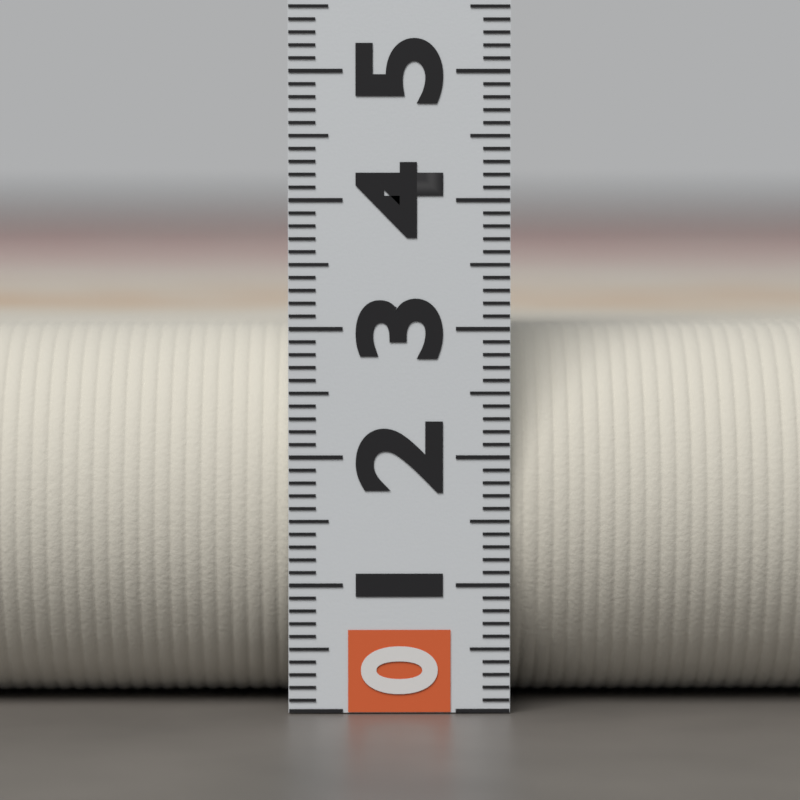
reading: 3.0 (no unit)
